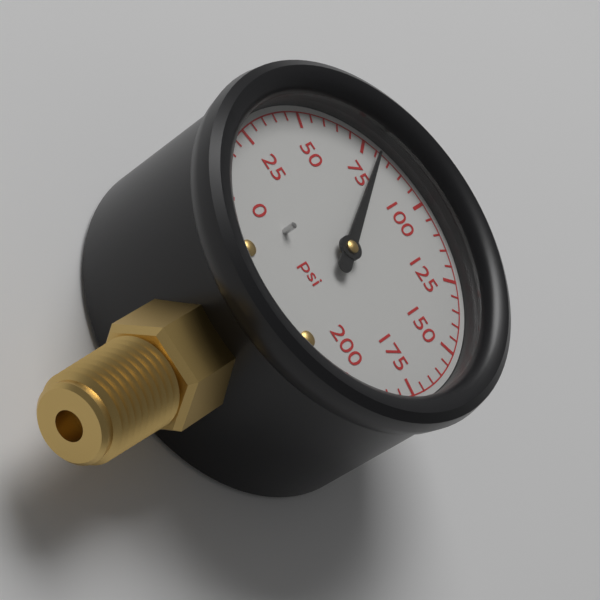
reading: 80 psi
